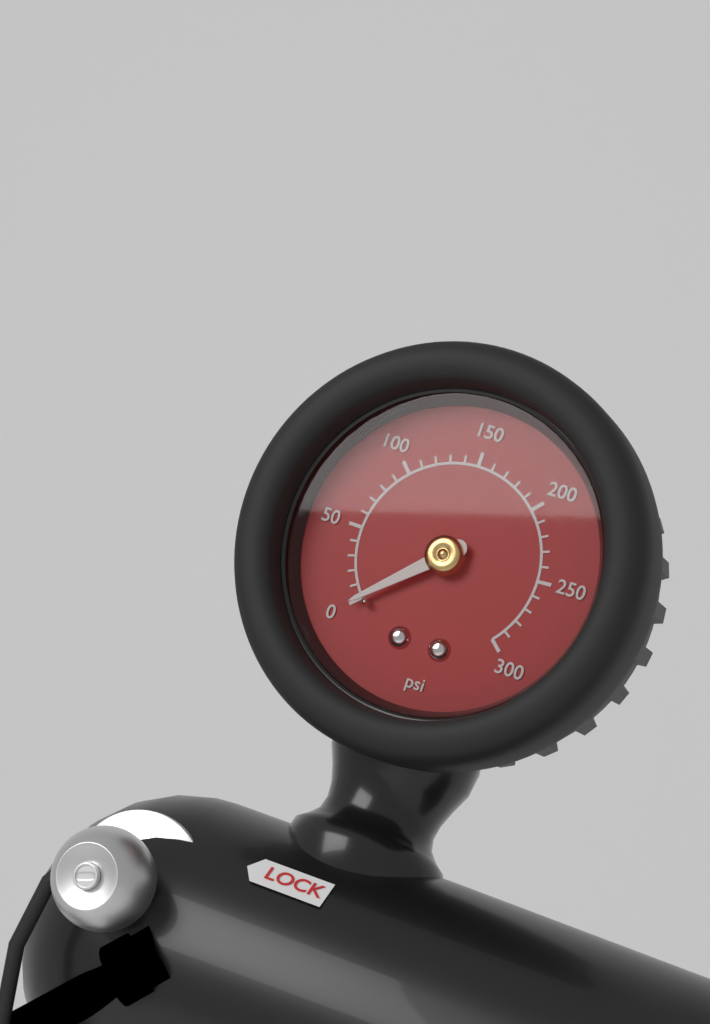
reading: 0 psi
